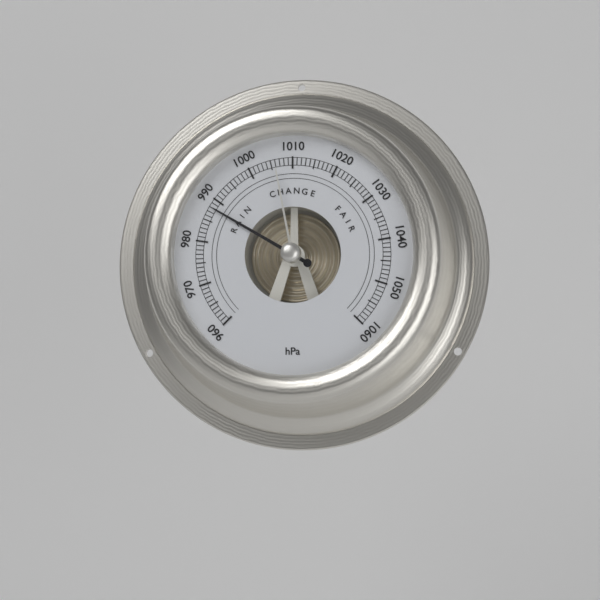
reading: 988 hPa
